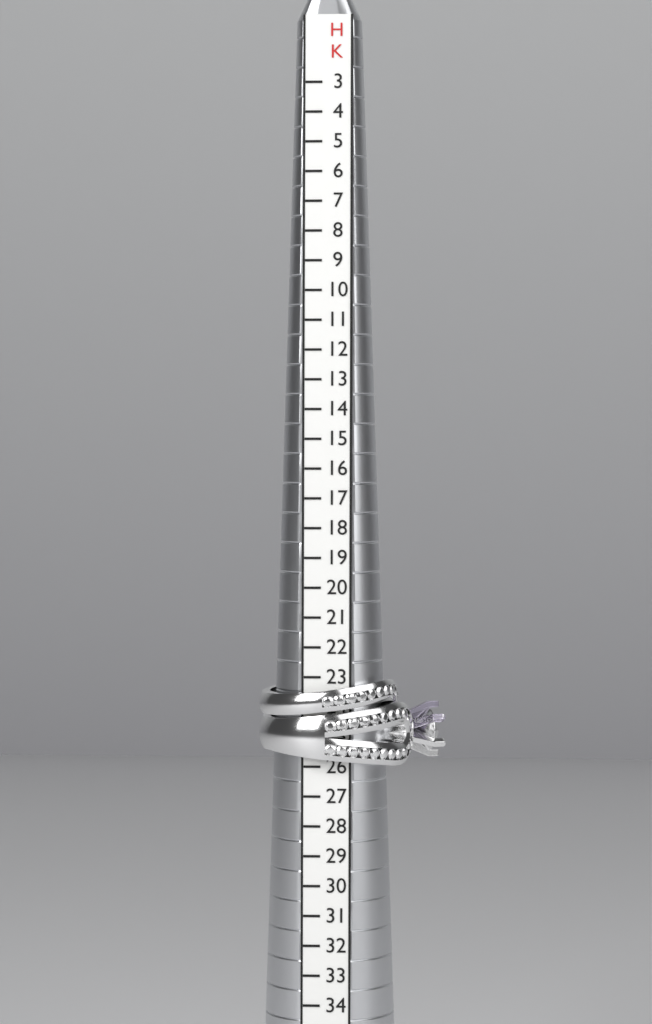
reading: 26 HK
